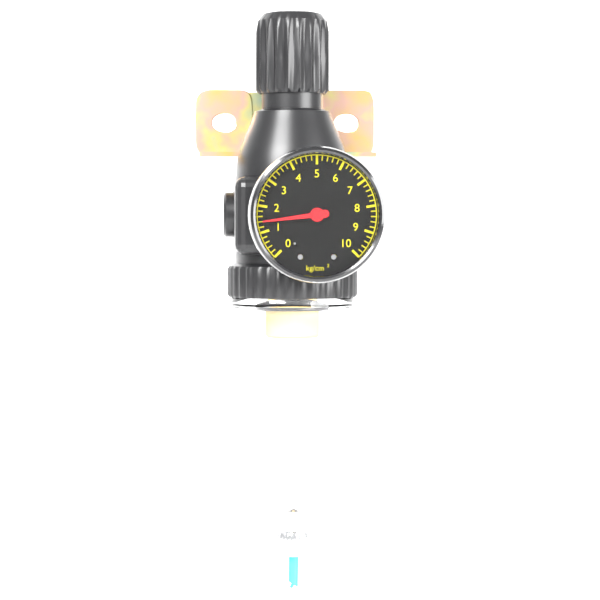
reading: 1.4 kg/cm²
